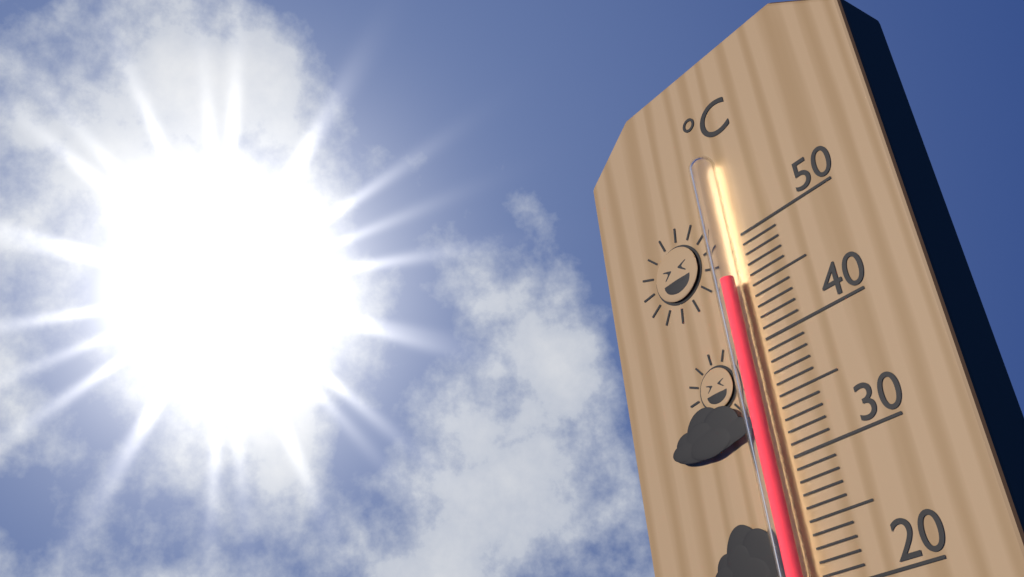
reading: 46 °C
